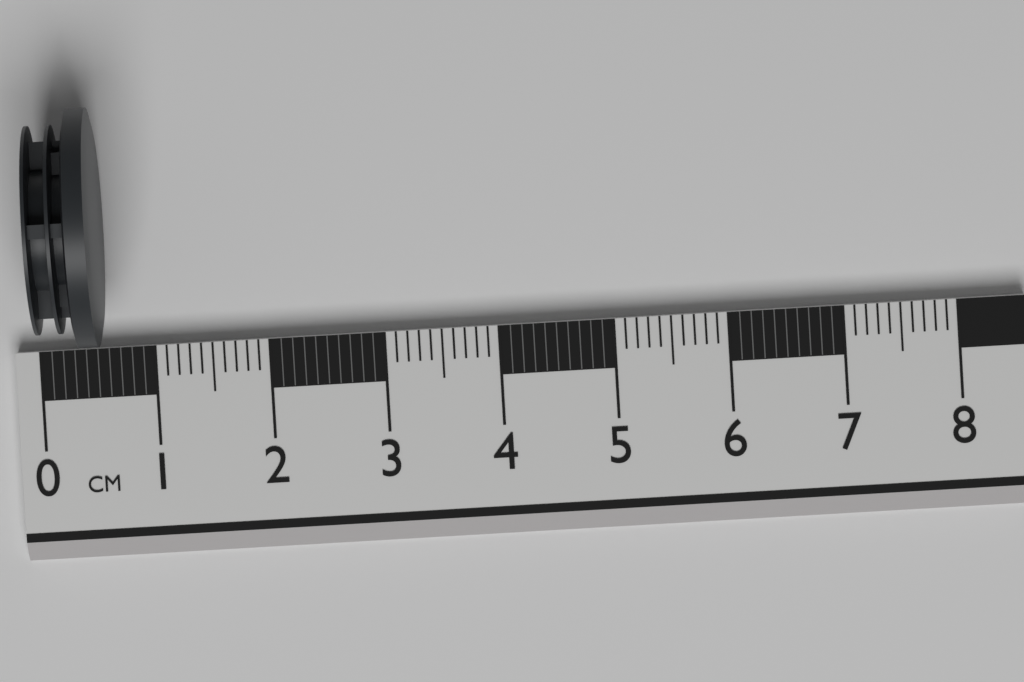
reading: 0.6 cm
